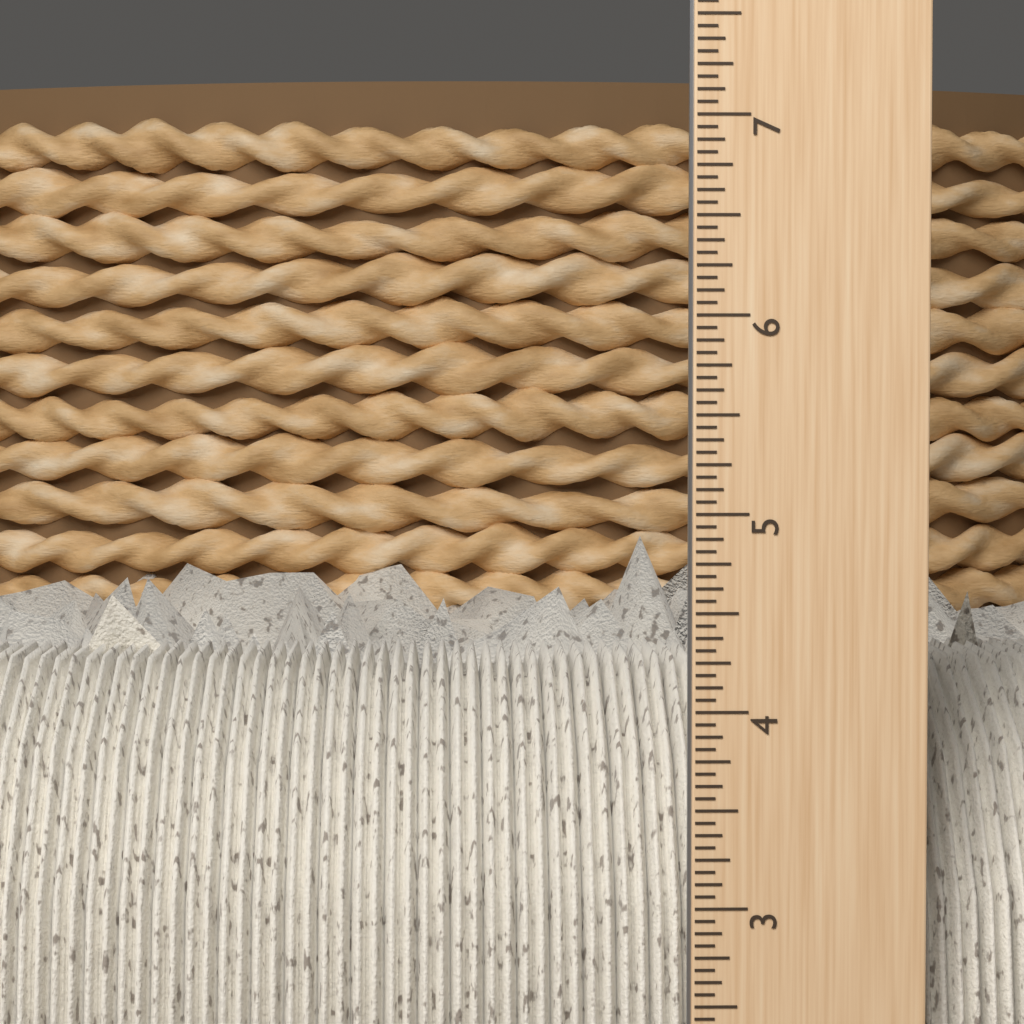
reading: 4.4375 inch
